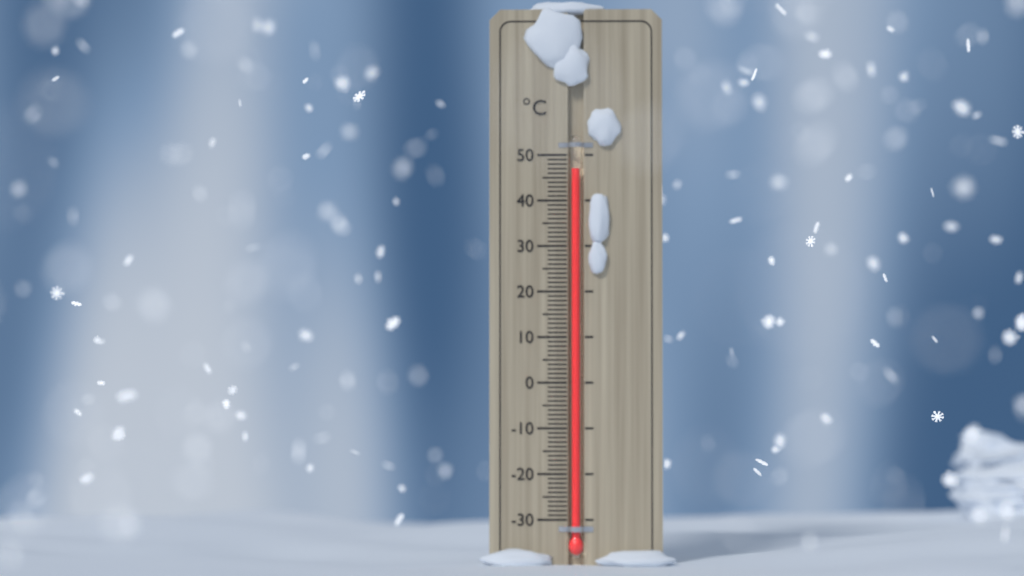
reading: 47 °C
